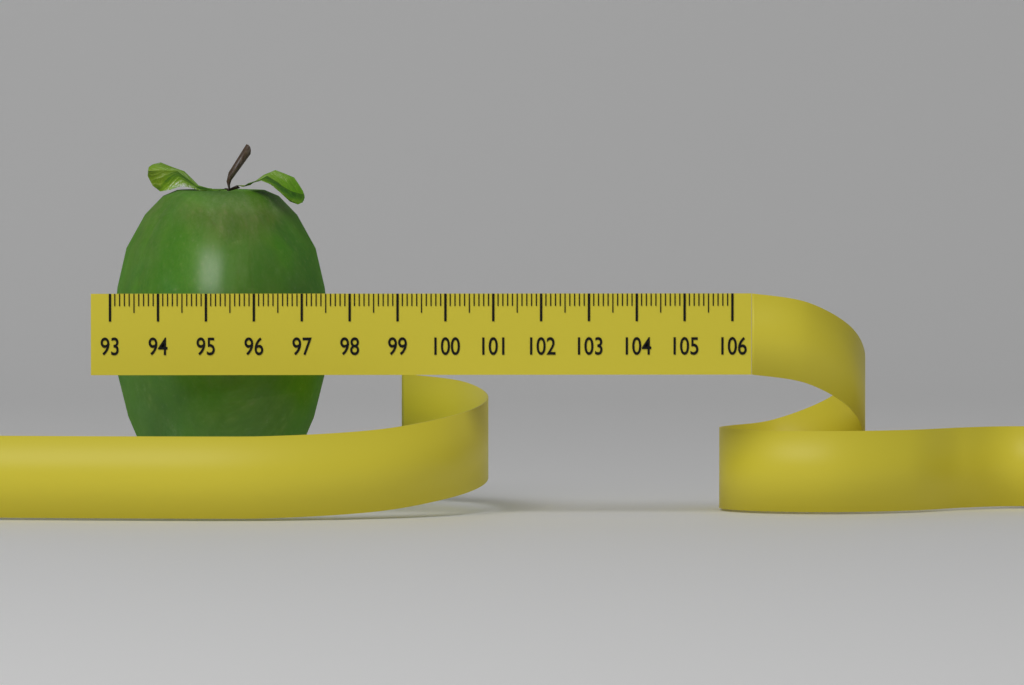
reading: 97.6 (no unit)
